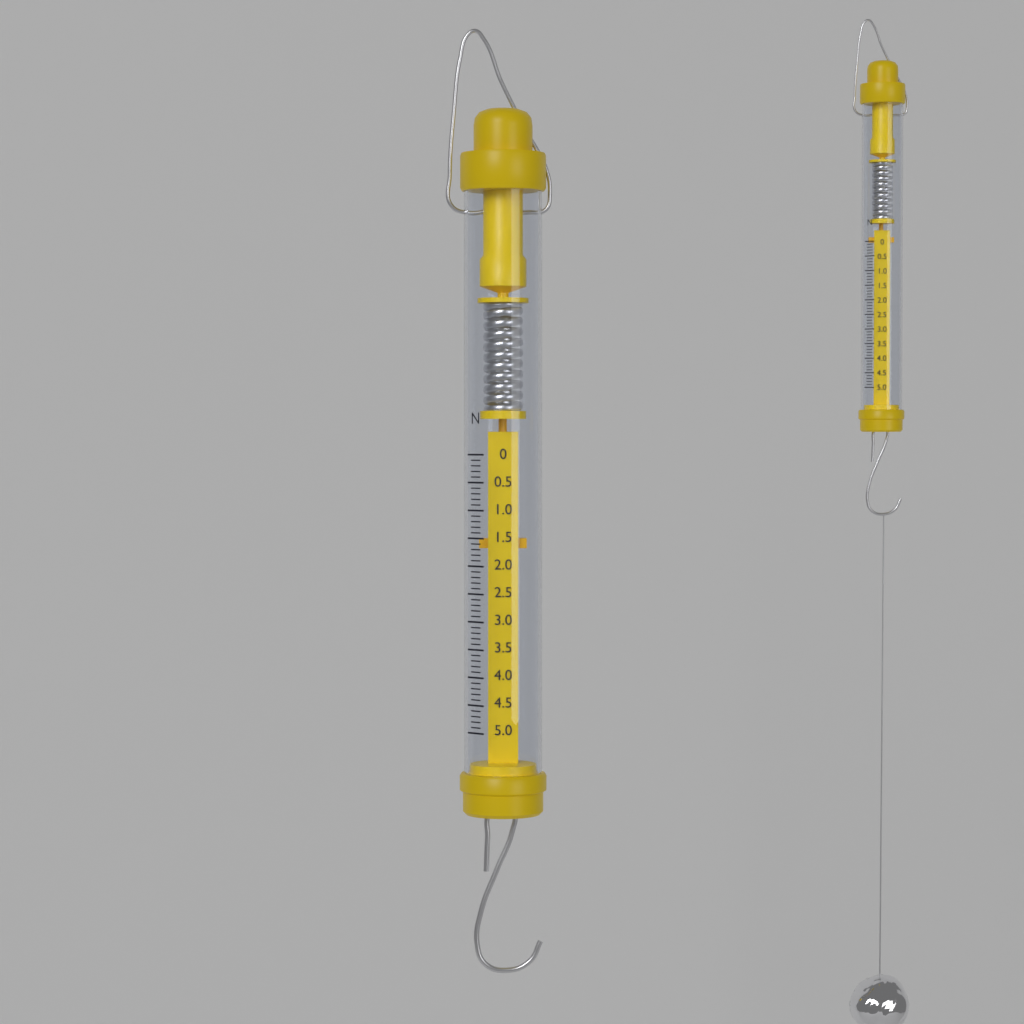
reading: 1.7 N
